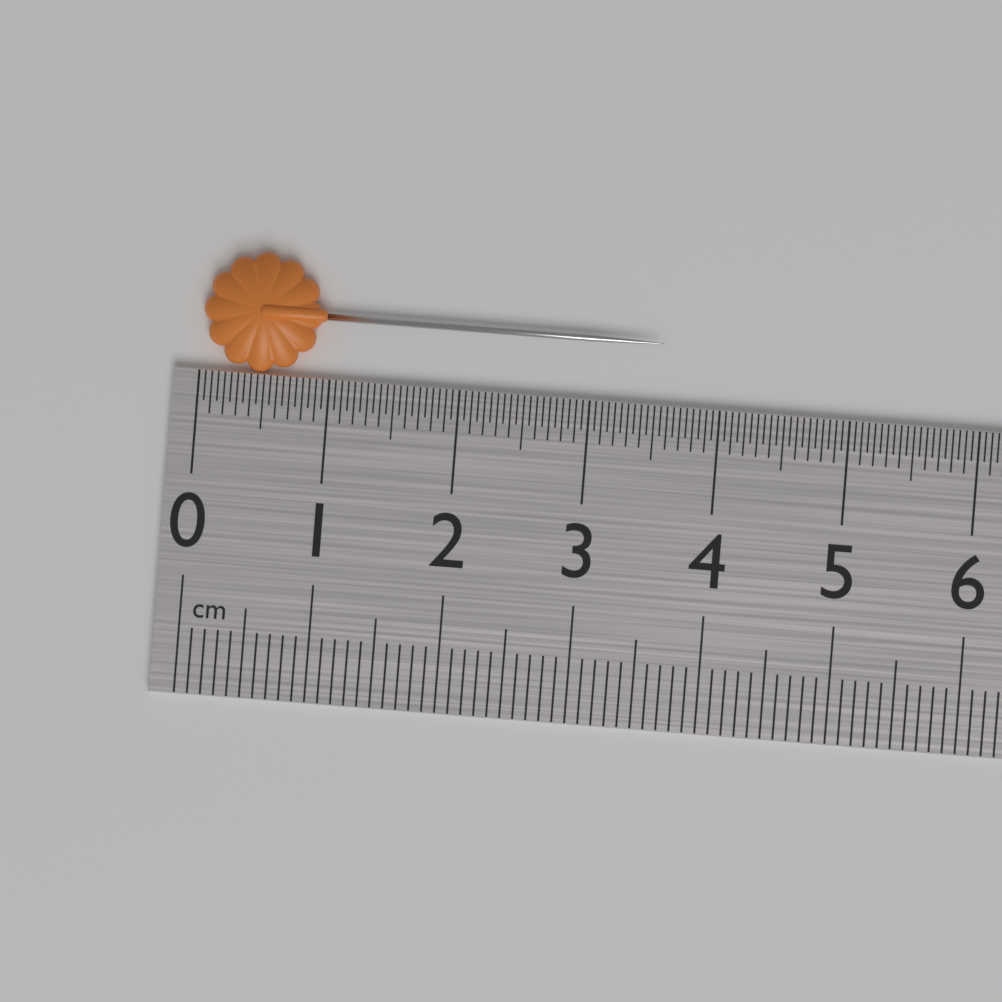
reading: 3.55 cm
